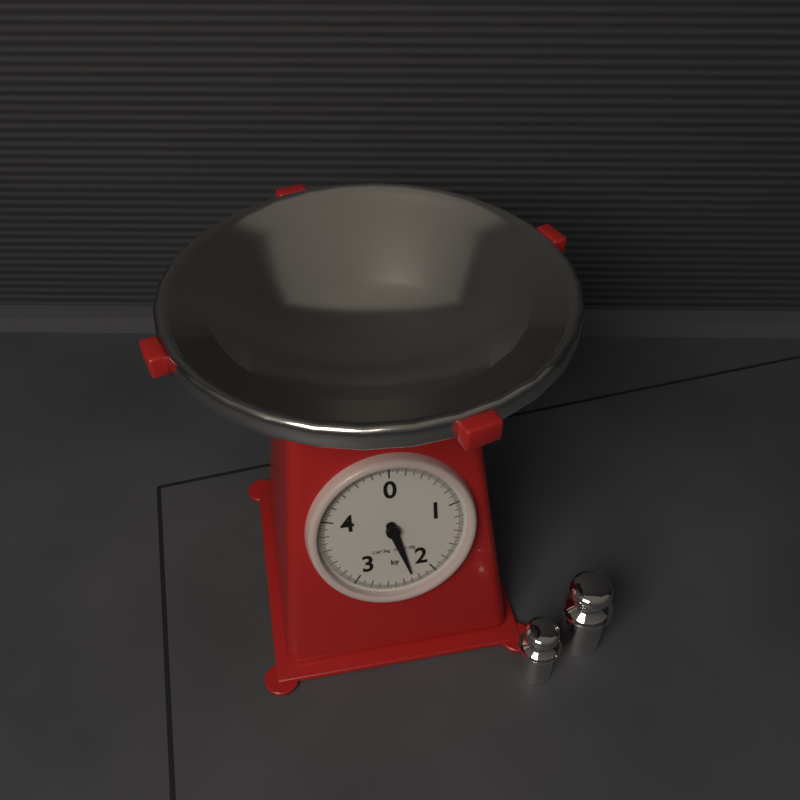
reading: 2.28 kg
